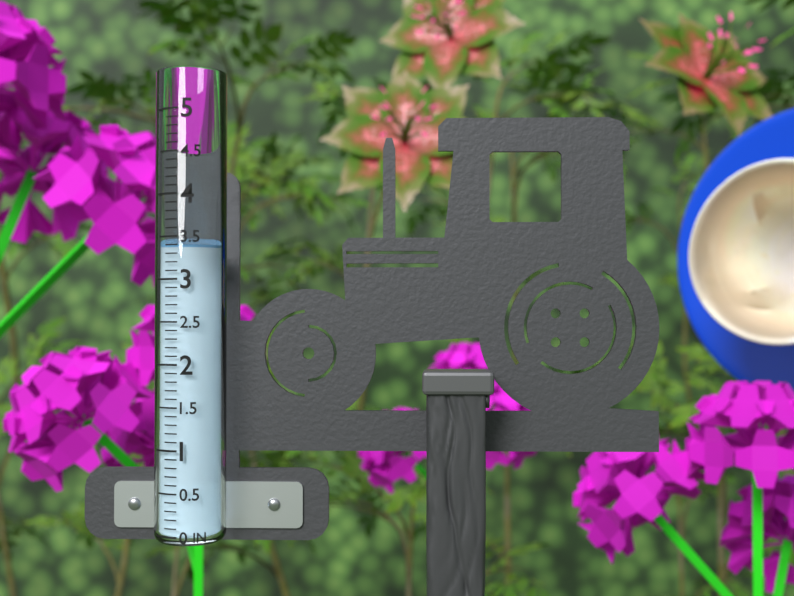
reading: 3.4 in
